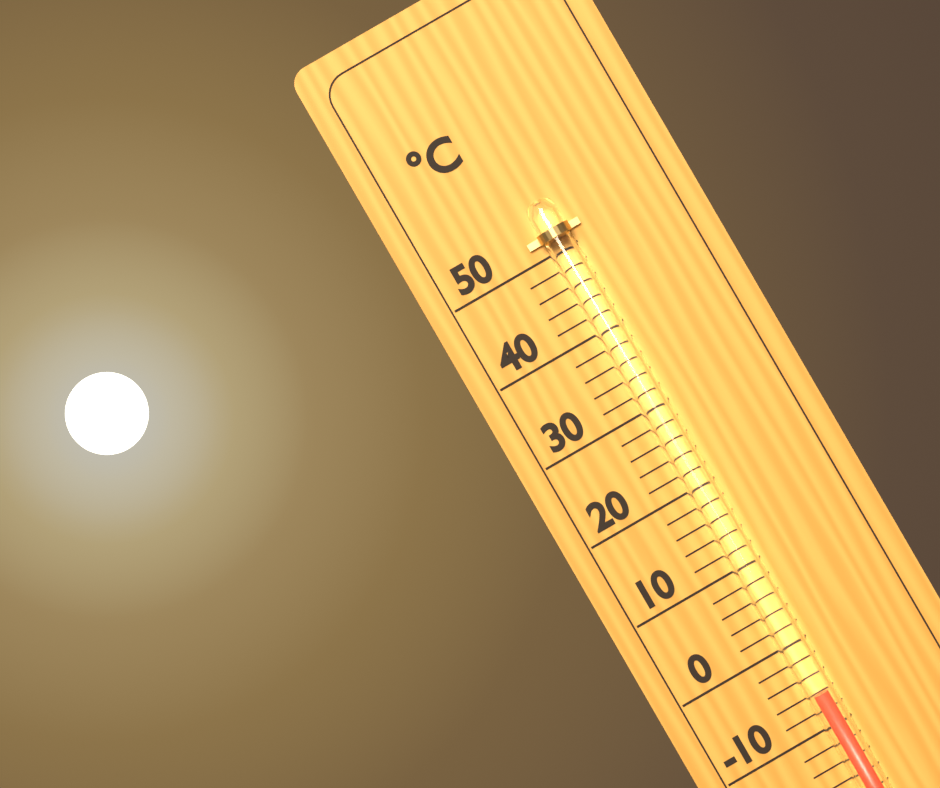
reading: -6 °C
